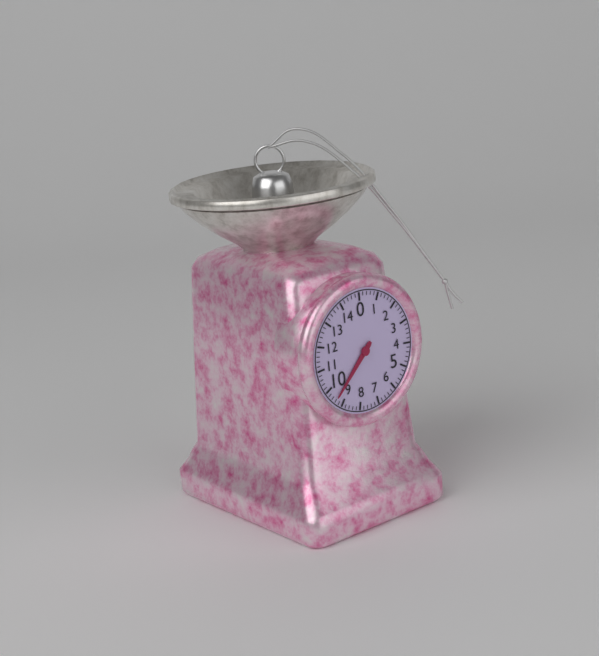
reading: 9.4 (no unit)
